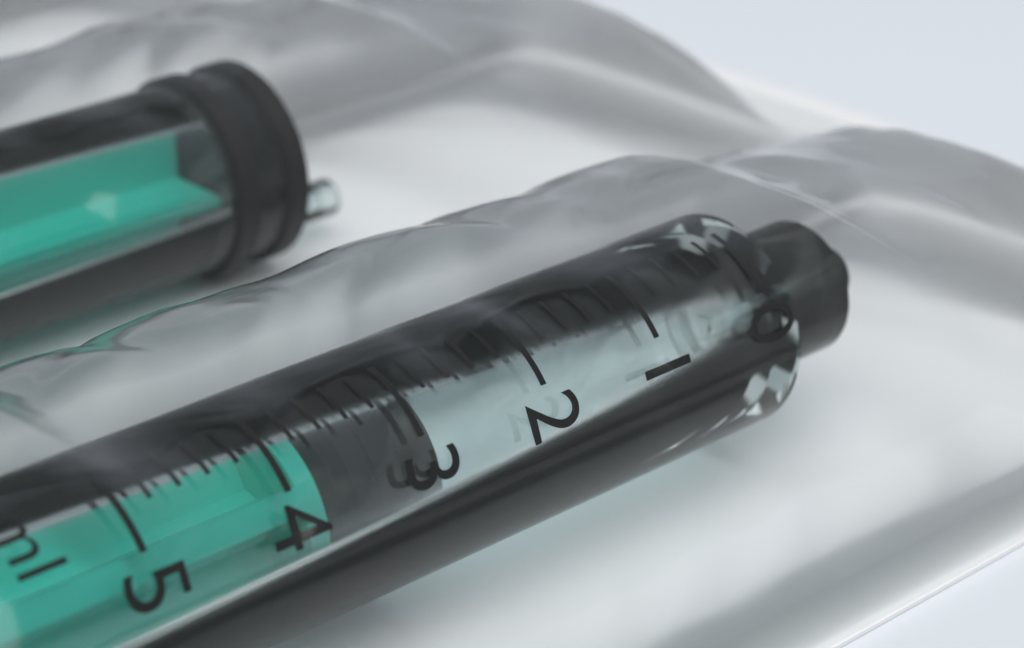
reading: 2.8 ml
